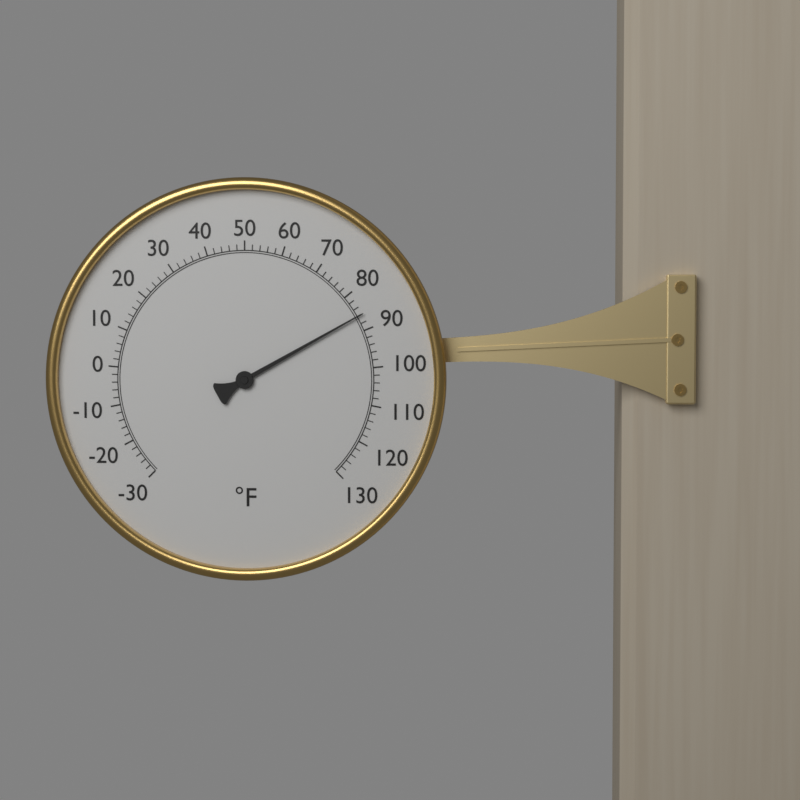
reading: 86 °F
